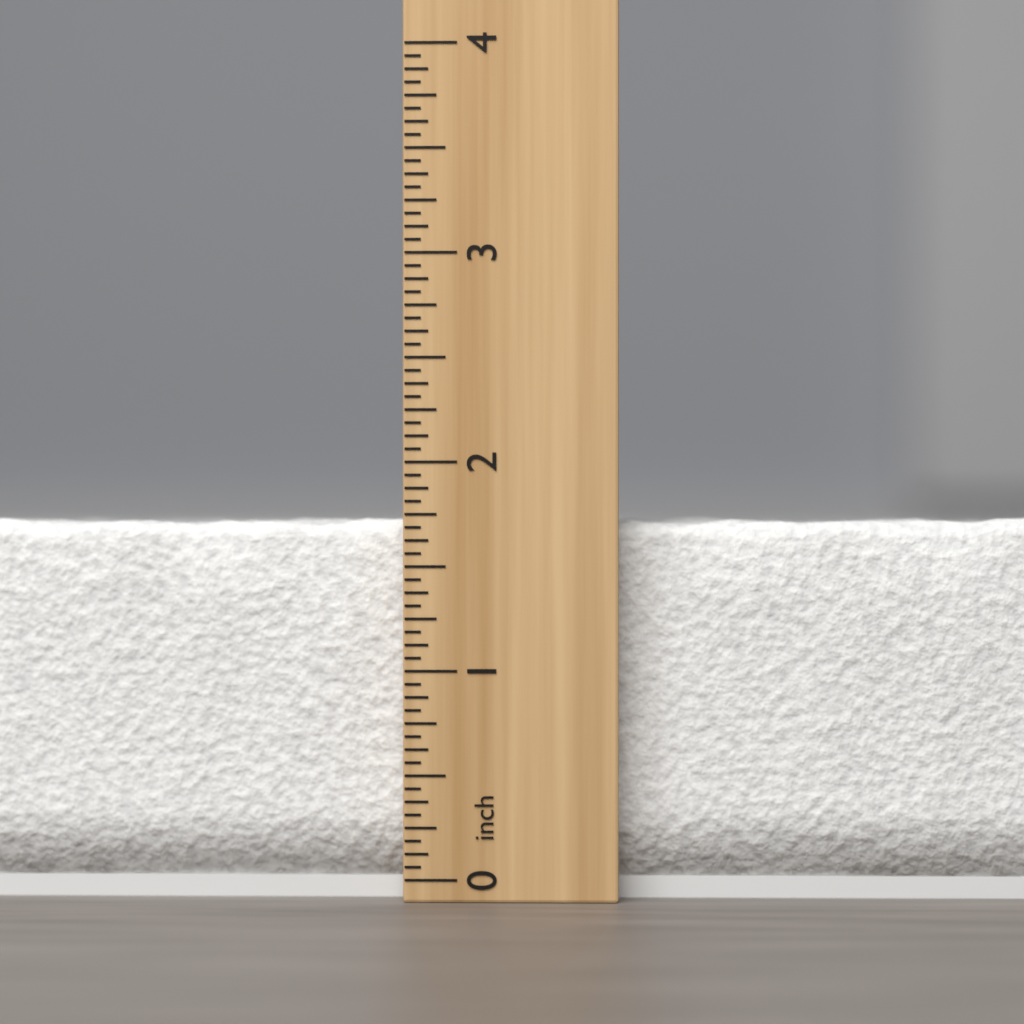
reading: 1.7500 inch
